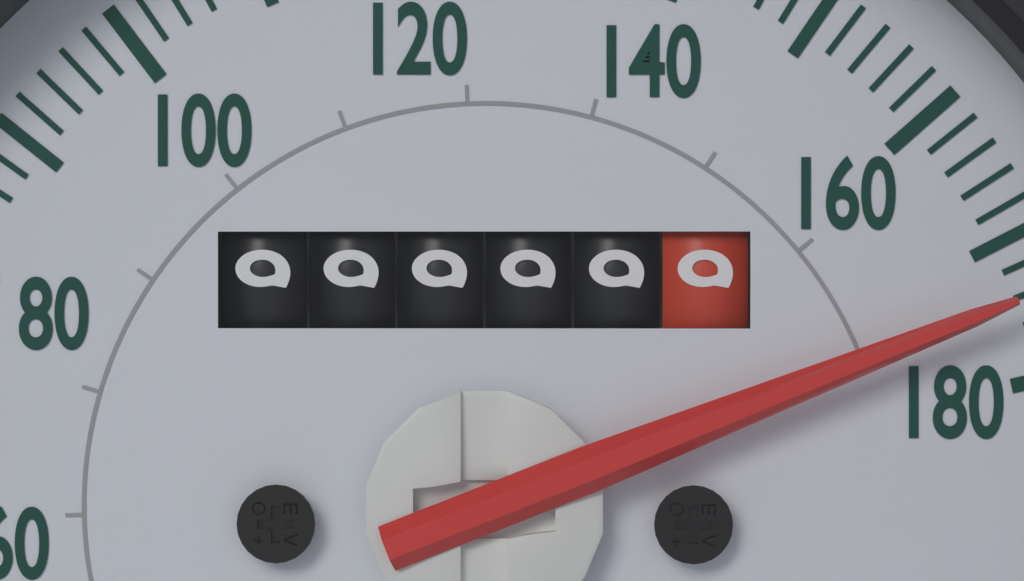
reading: 174 mph
